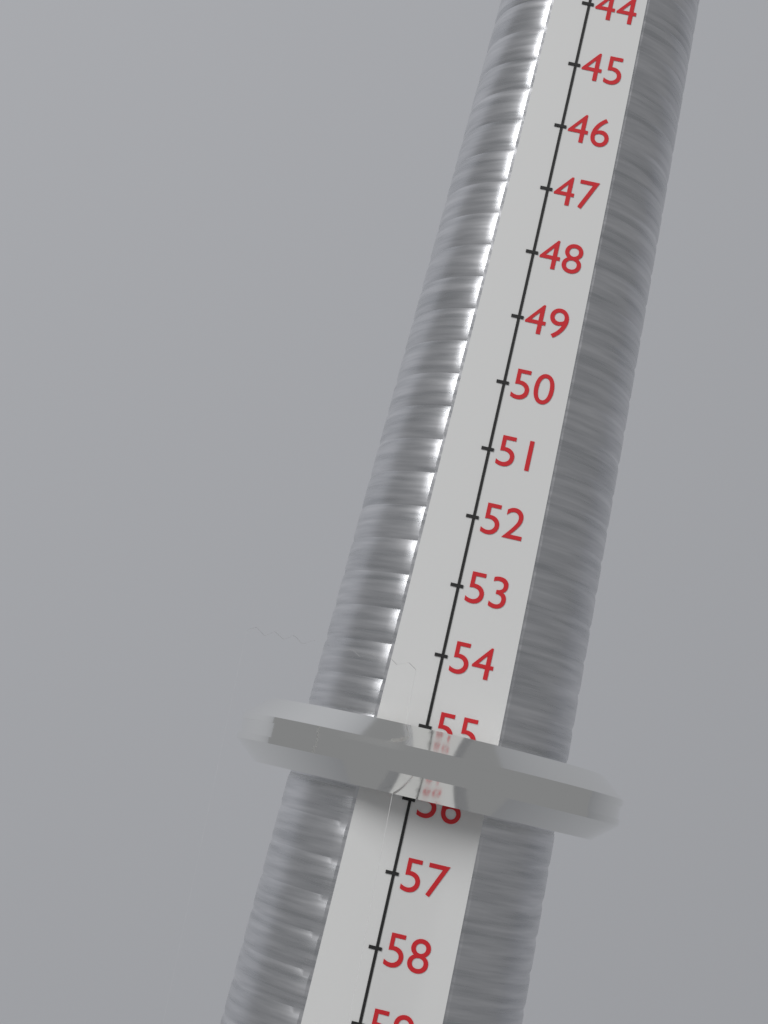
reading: 56 (no unit)
